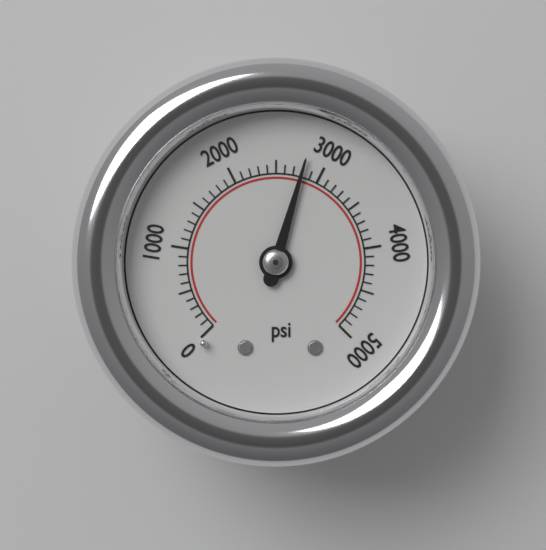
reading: 2800 psi
